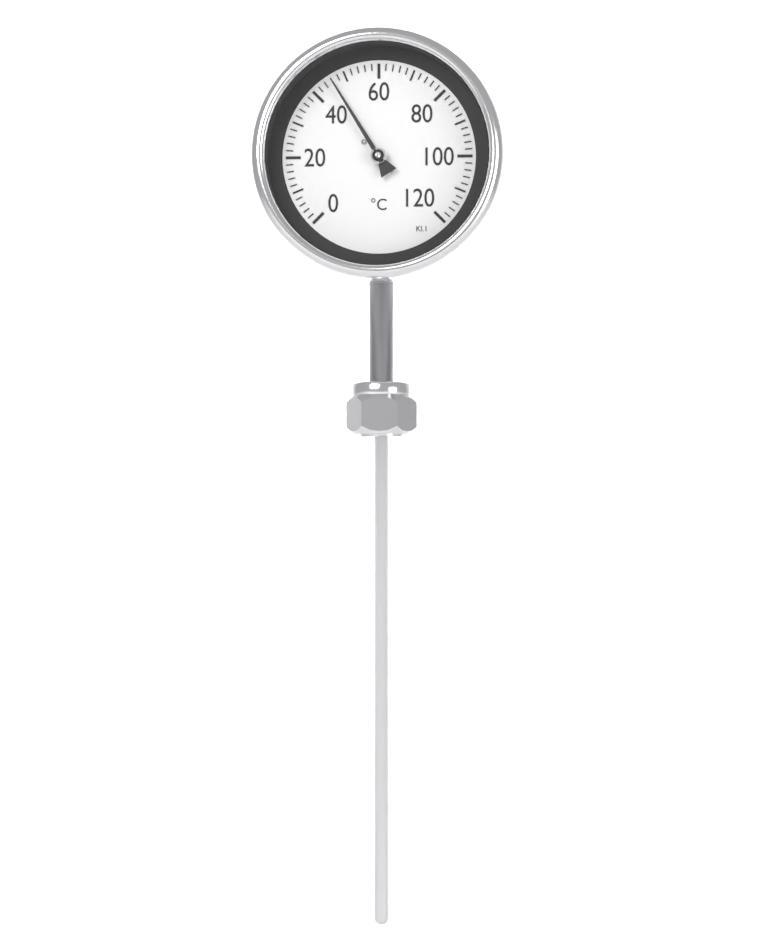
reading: 46 °C
